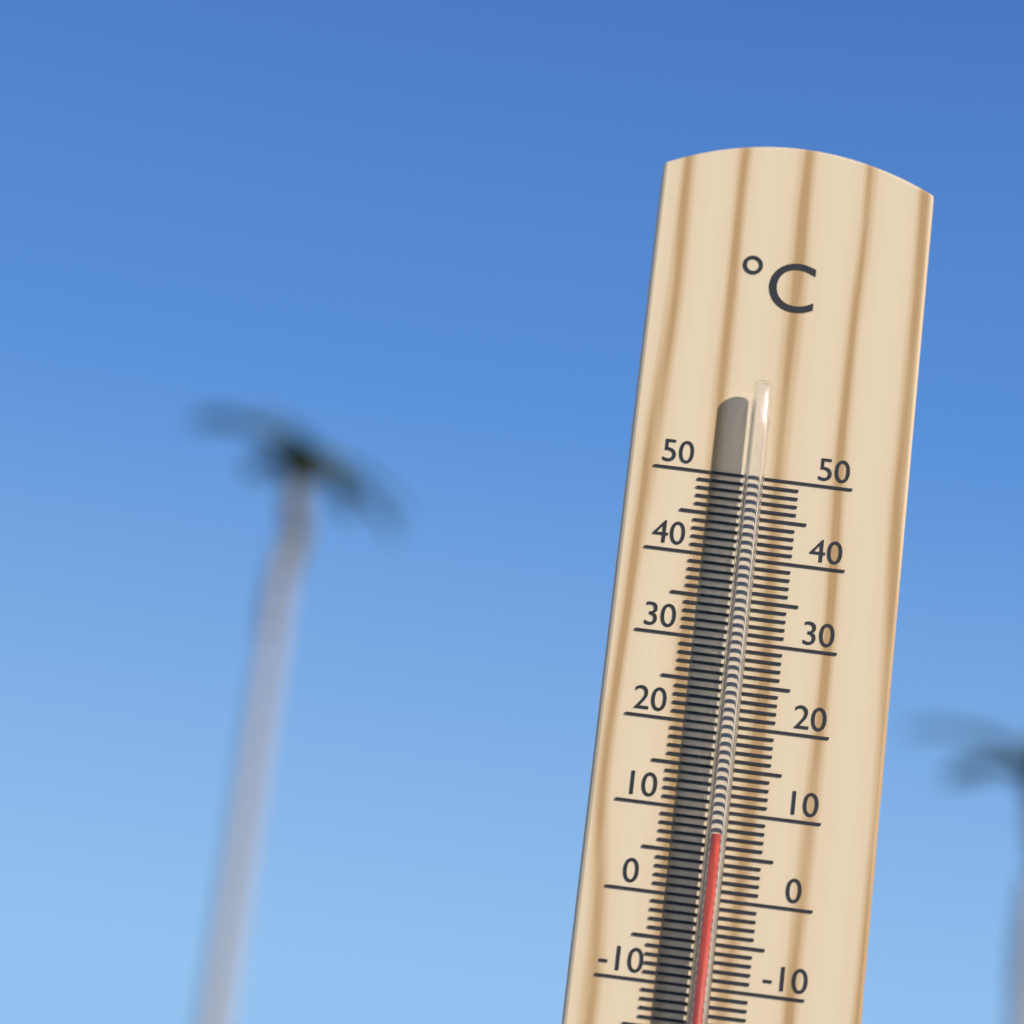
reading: 7 °C
